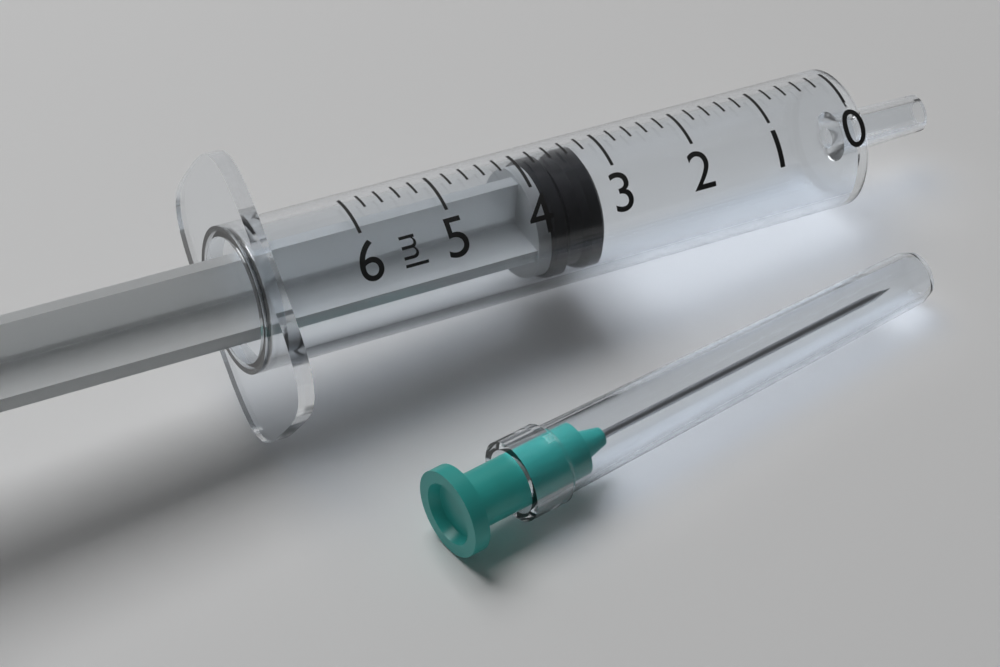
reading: 3.2 ml
